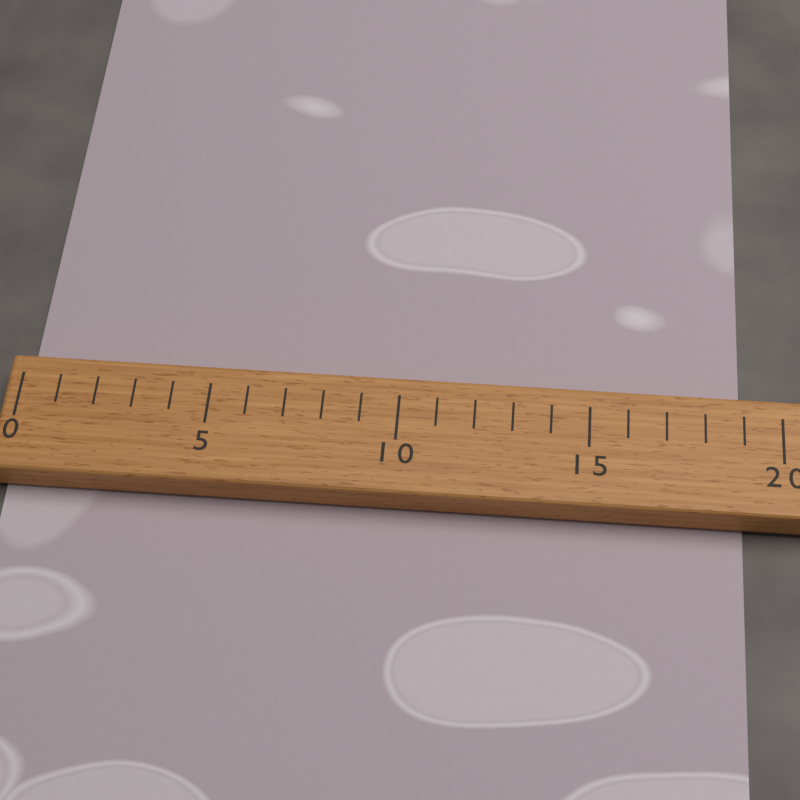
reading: 19 (no unit)
